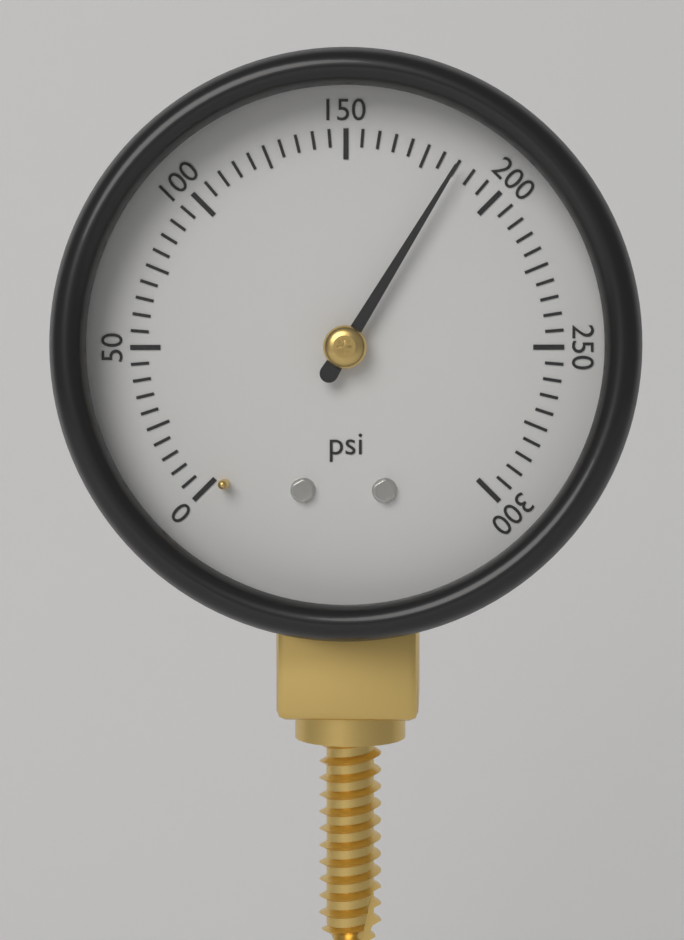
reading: 185 psi
